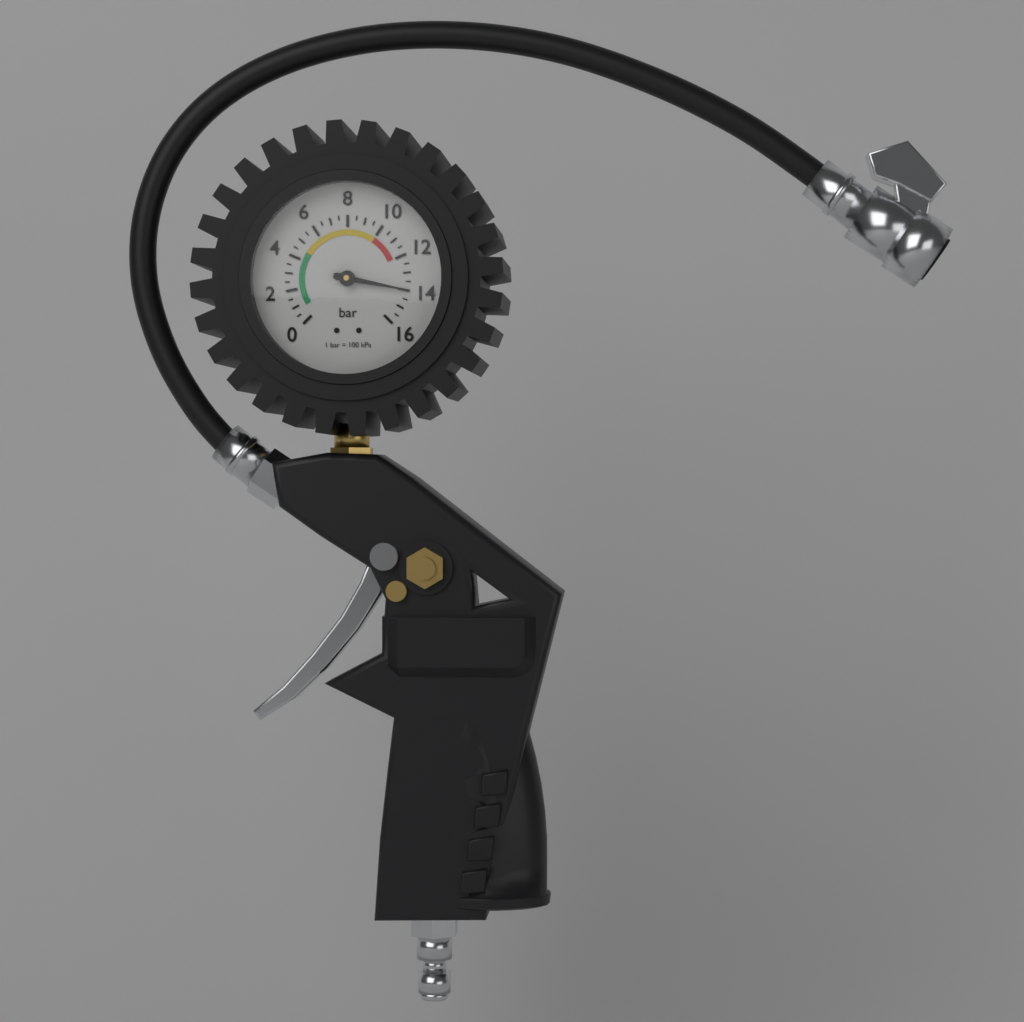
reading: 14.0 bar
